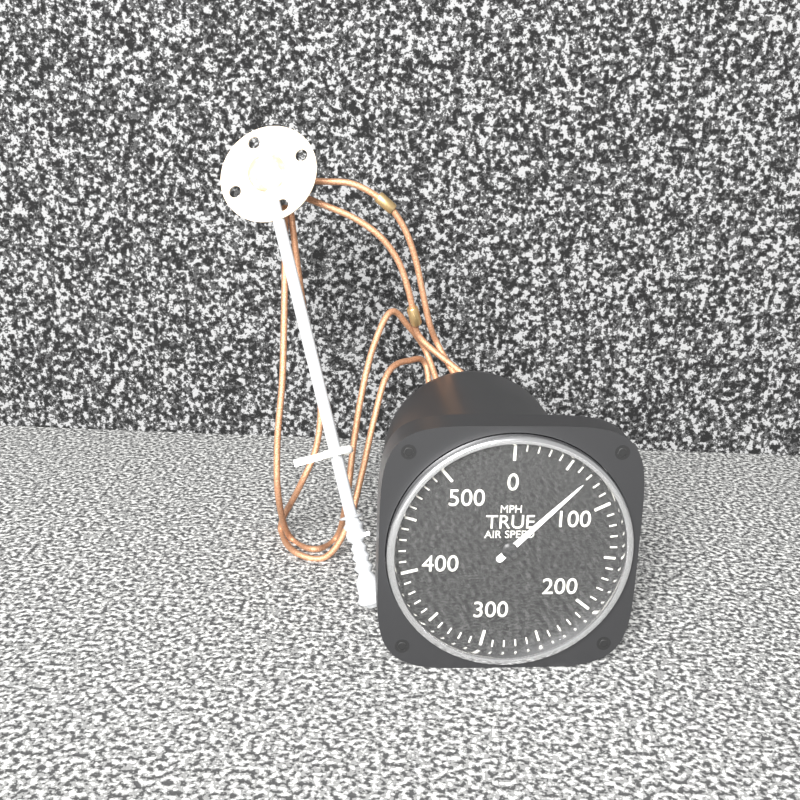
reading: 70 MPH
